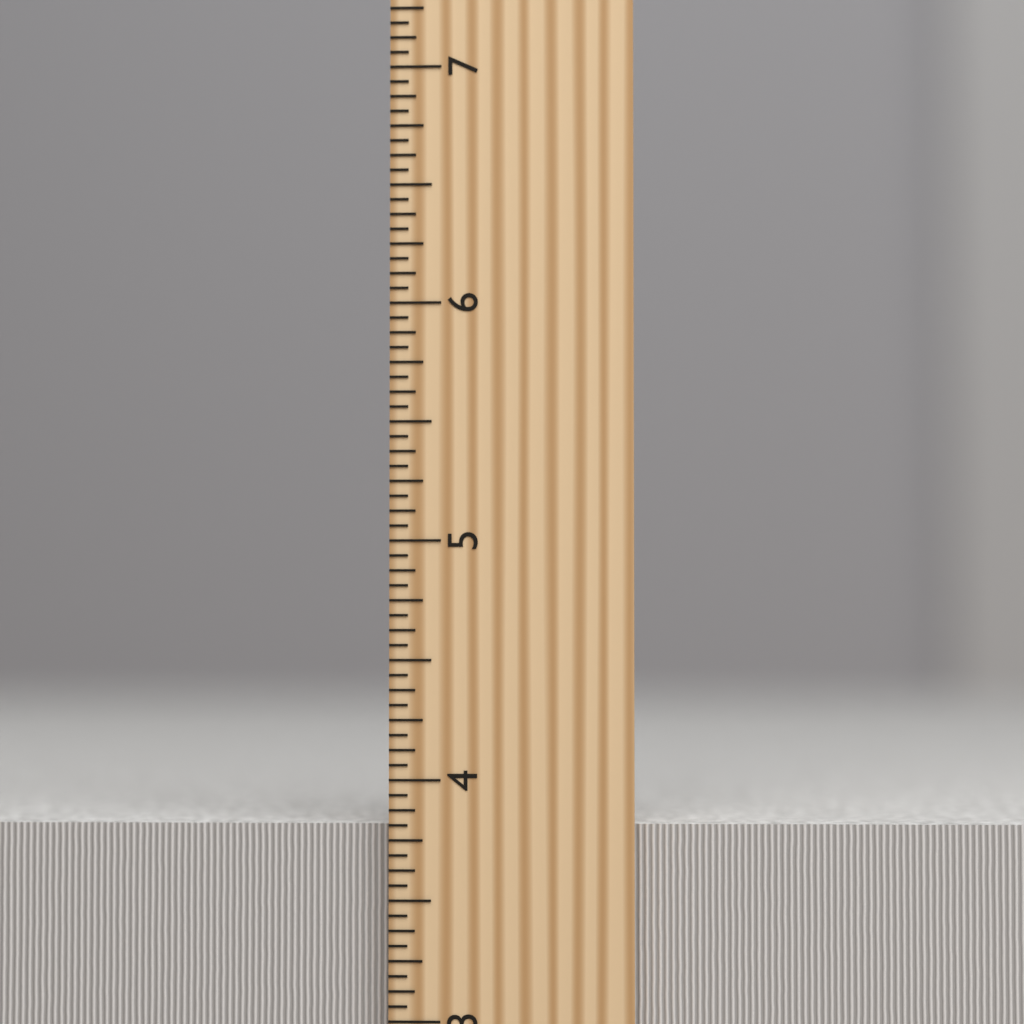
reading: 3.8125 inch
